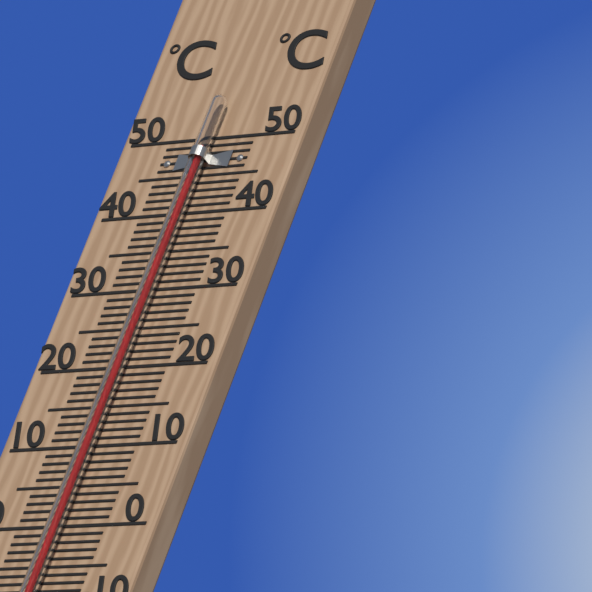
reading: 48 °C
